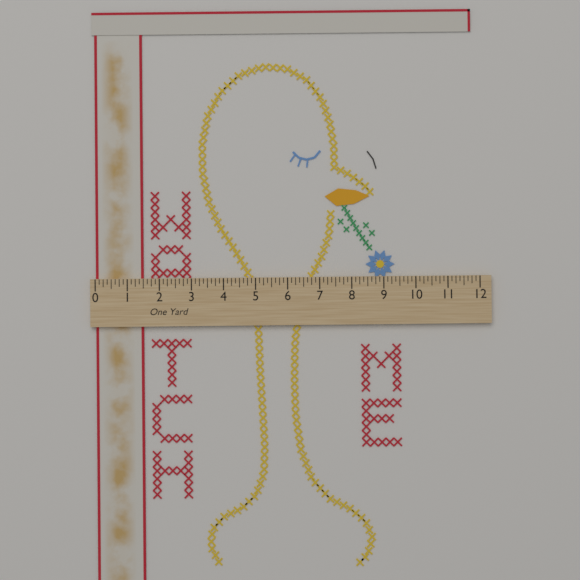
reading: 1.500 in
